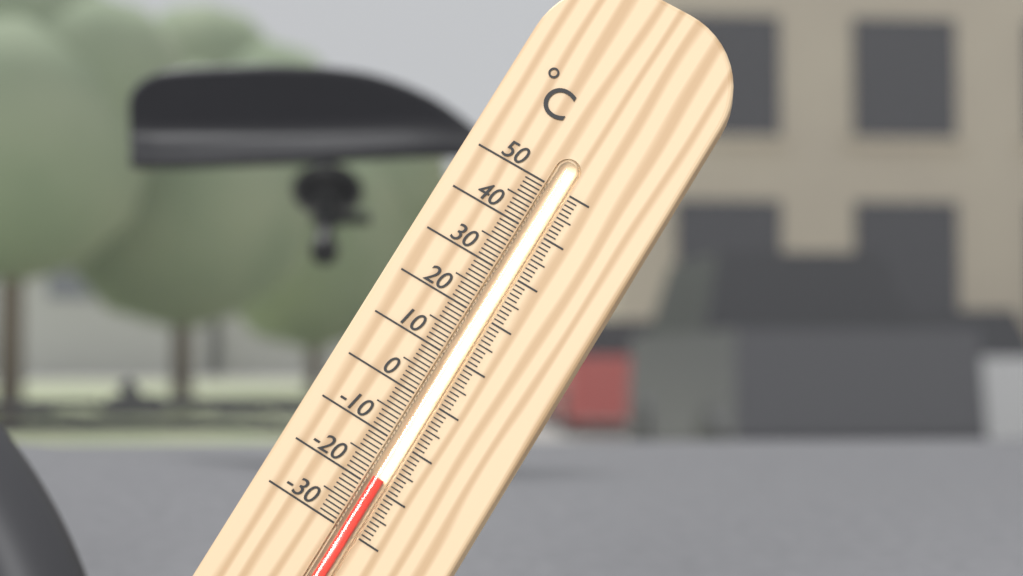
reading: -18 °C
